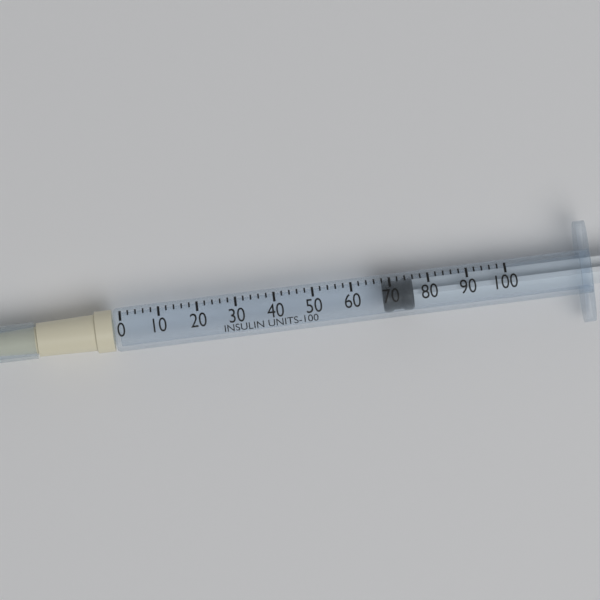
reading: 68 units
